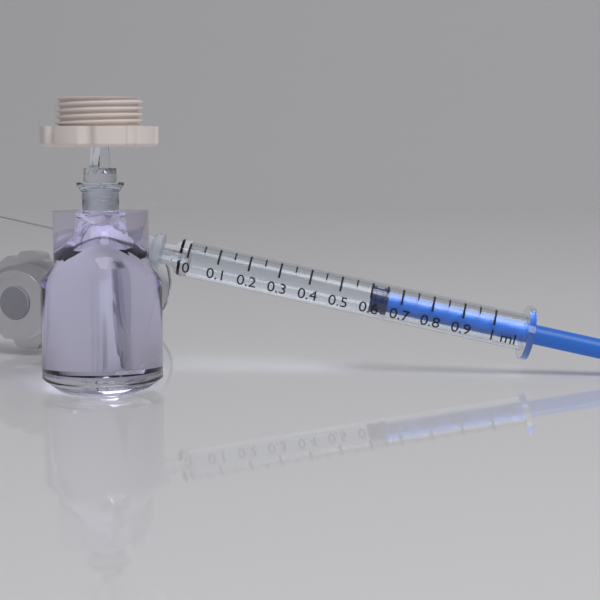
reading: 0.60 ml
